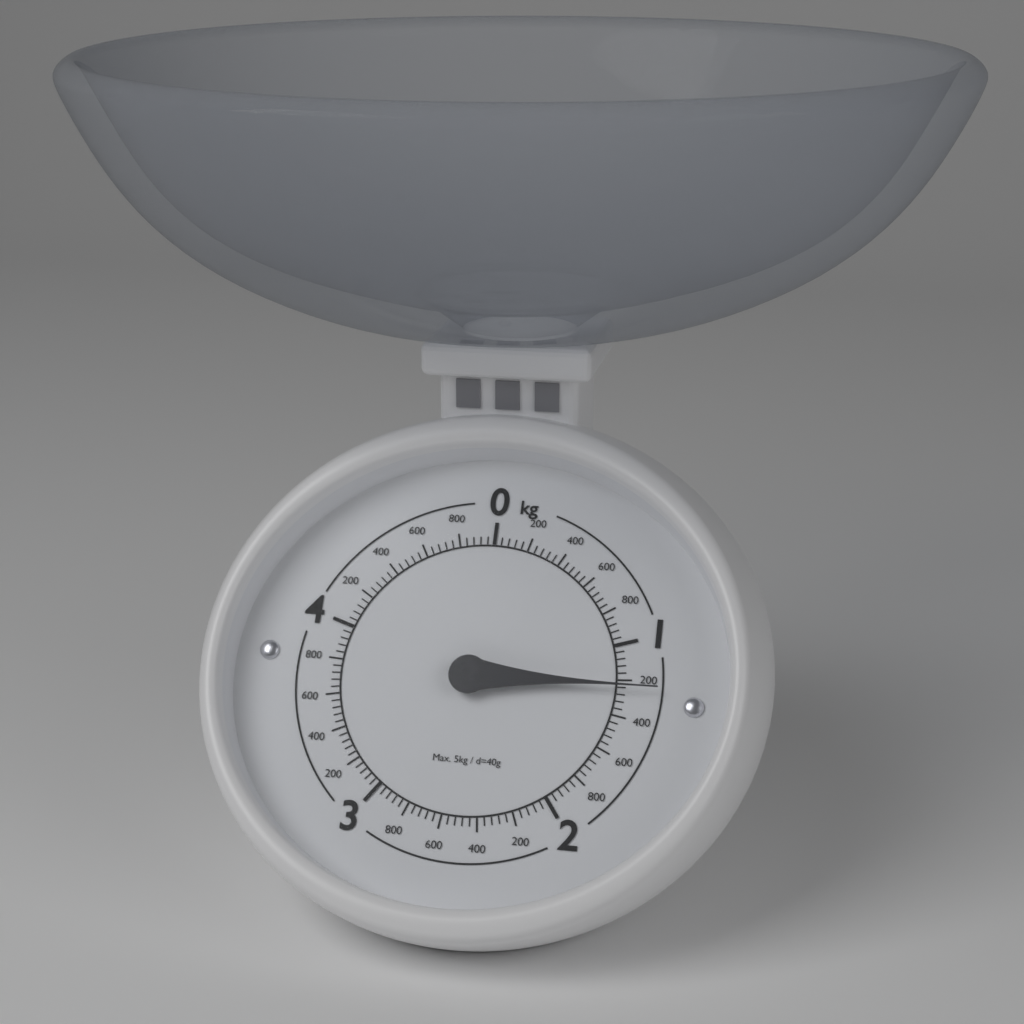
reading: 1.24 kg
